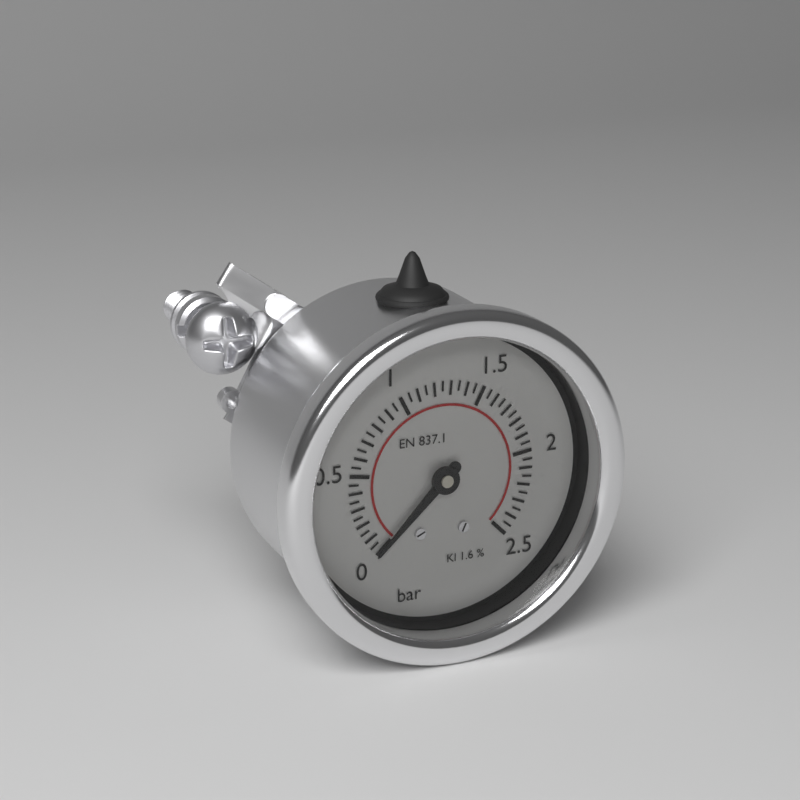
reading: 0.00 bar
